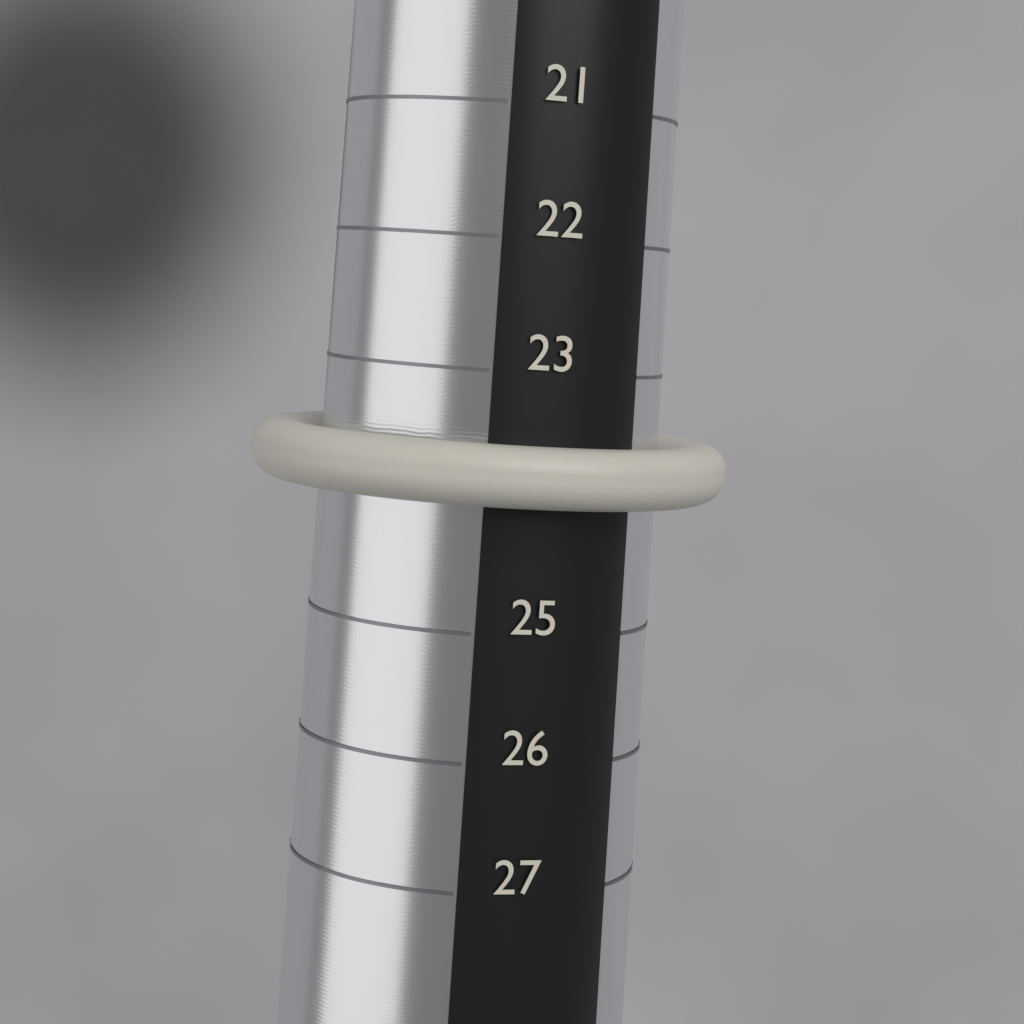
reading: 24 (no unit)
